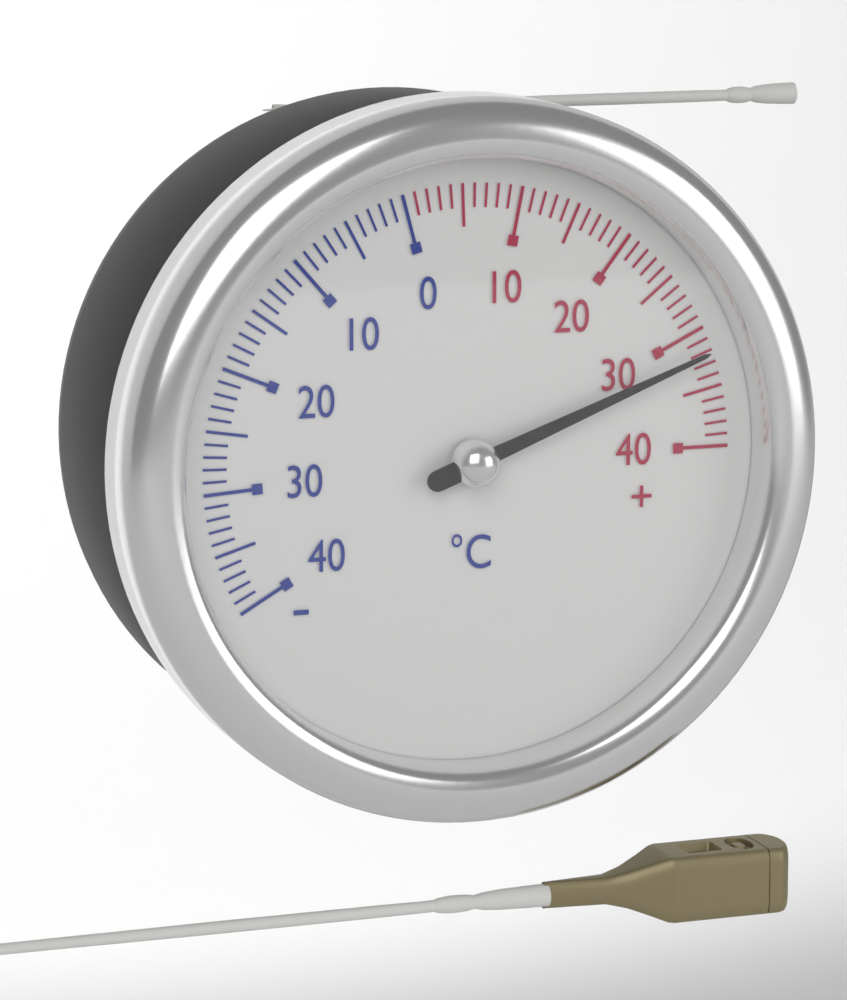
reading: 32 °C
